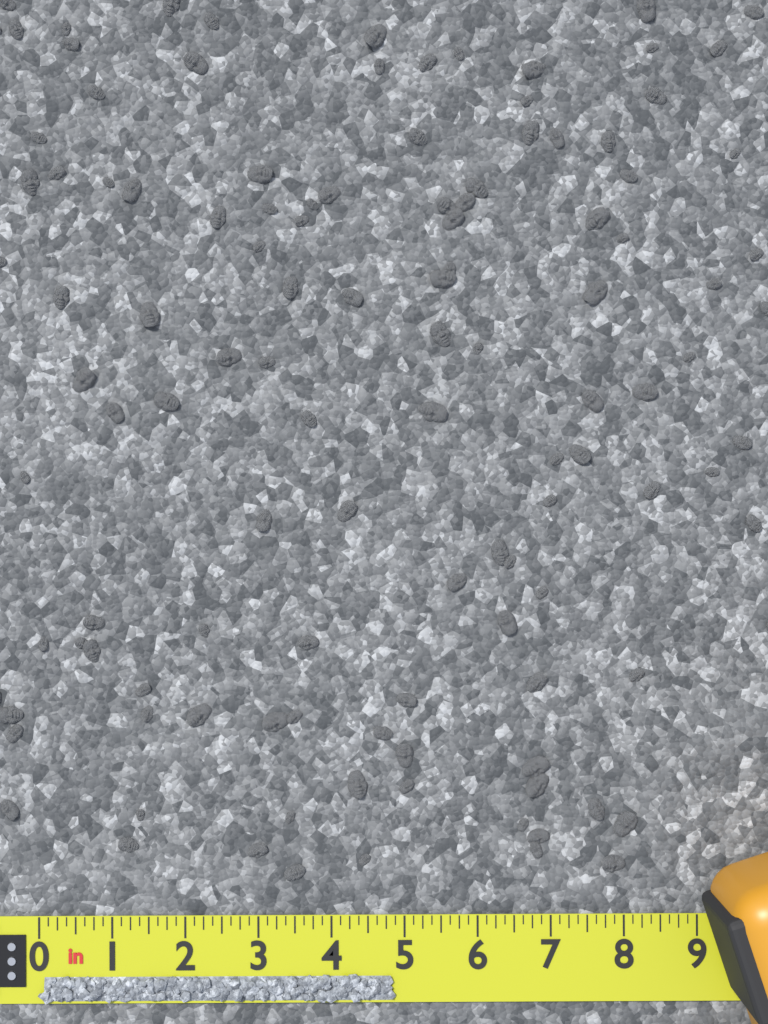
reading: 4.875 in
